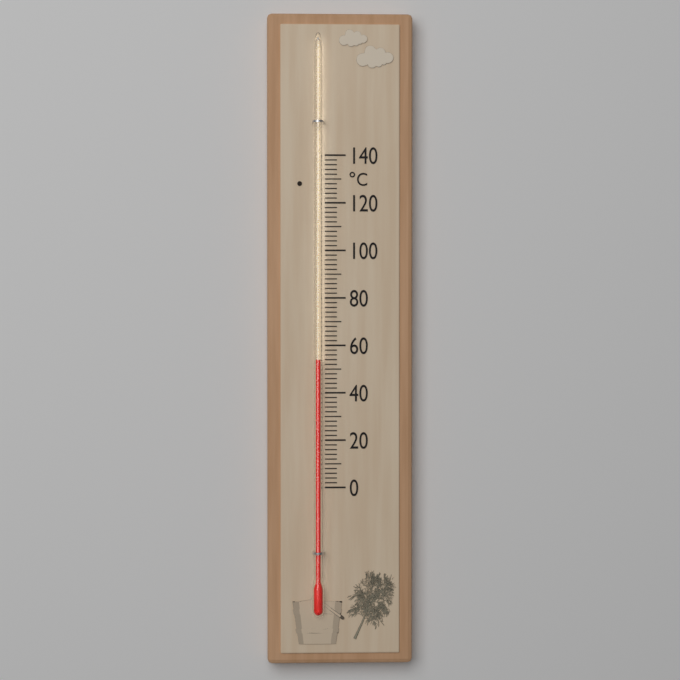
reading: 54 °C
